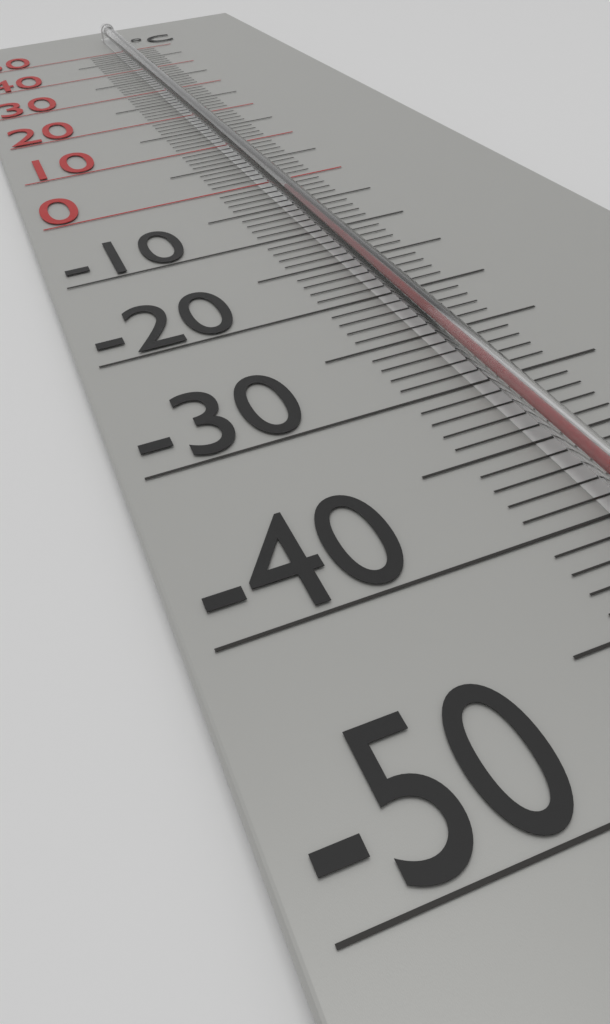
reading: -5 °C
